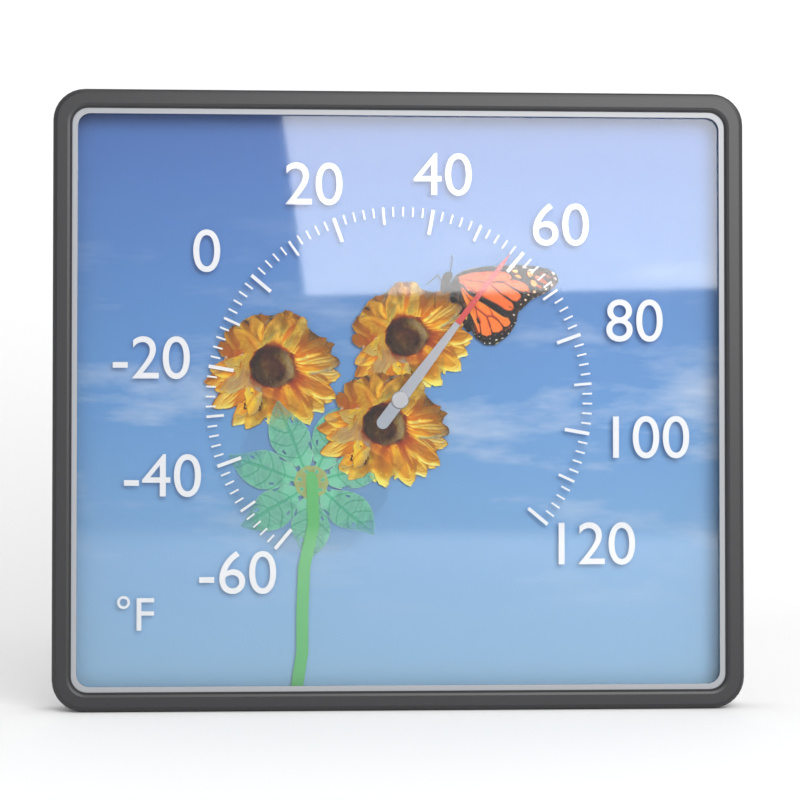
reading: 58 °F
